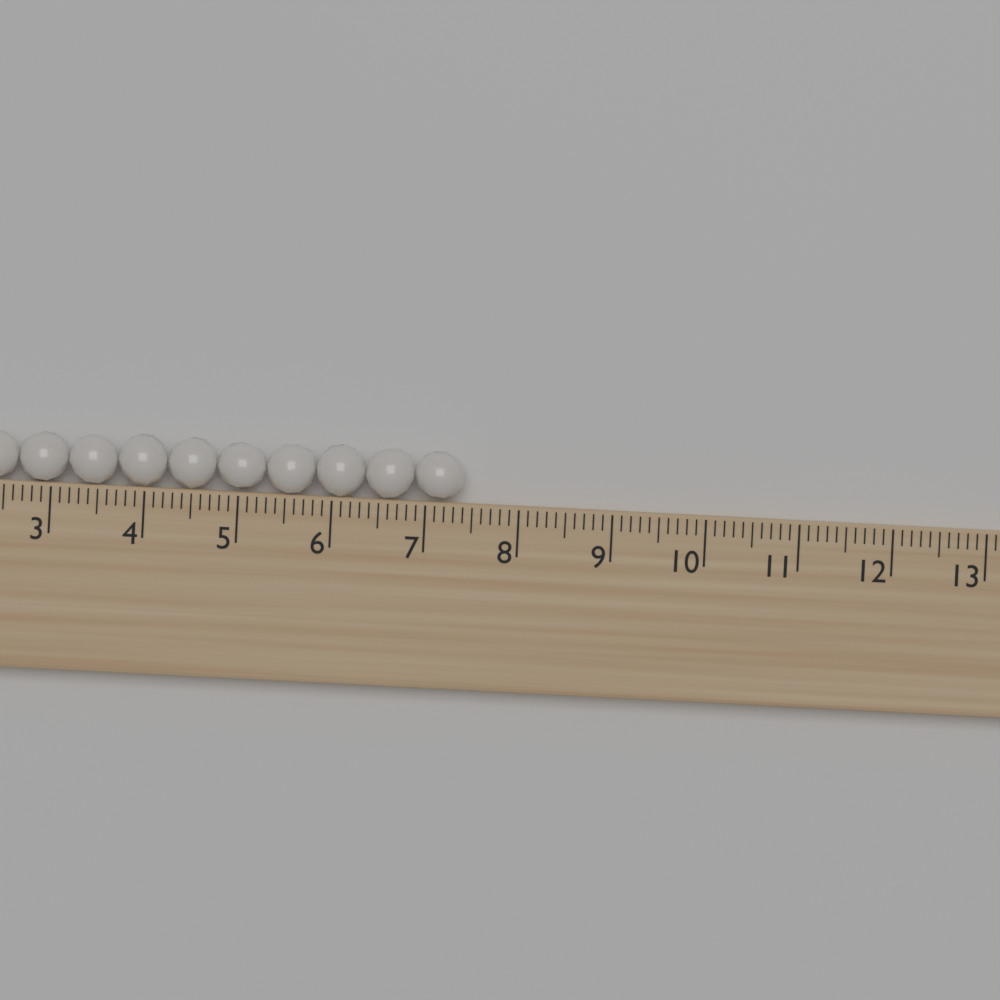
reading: 7.4 (no unit)
